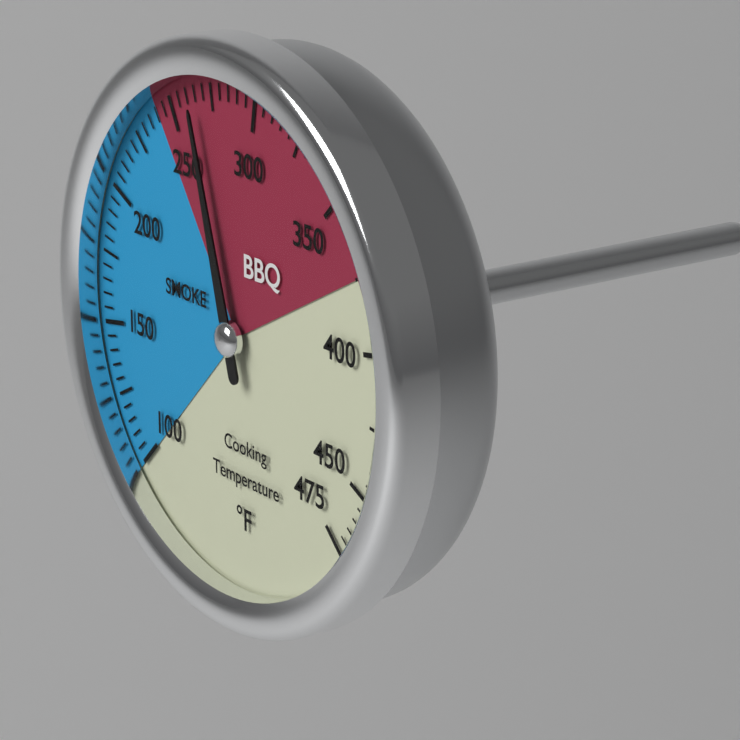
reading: 265 °F
